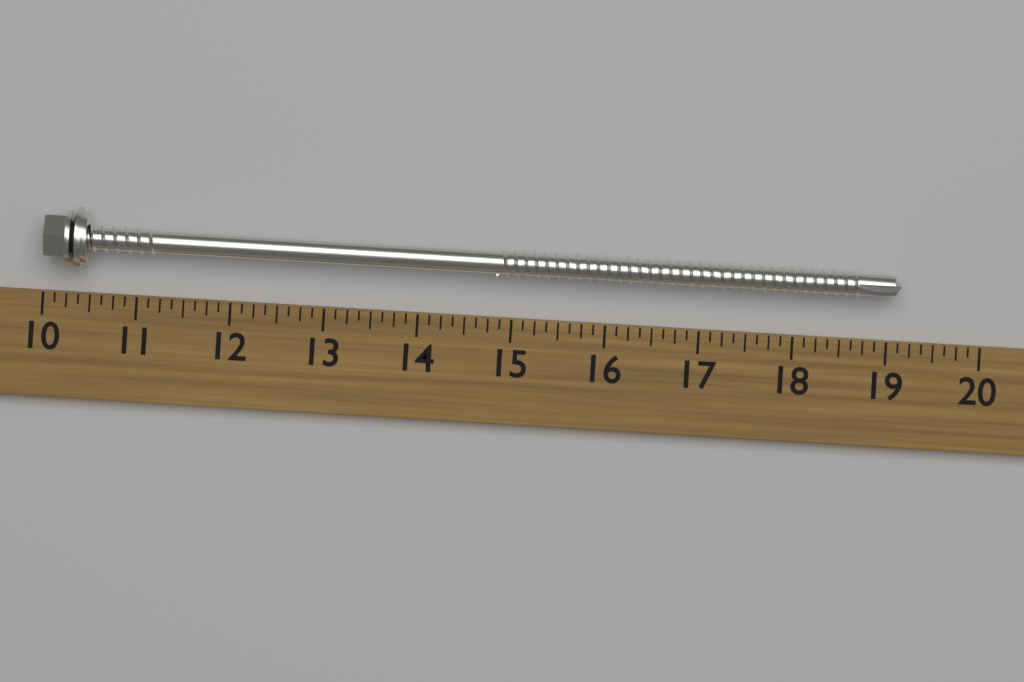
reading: 19.125 (no unit)
